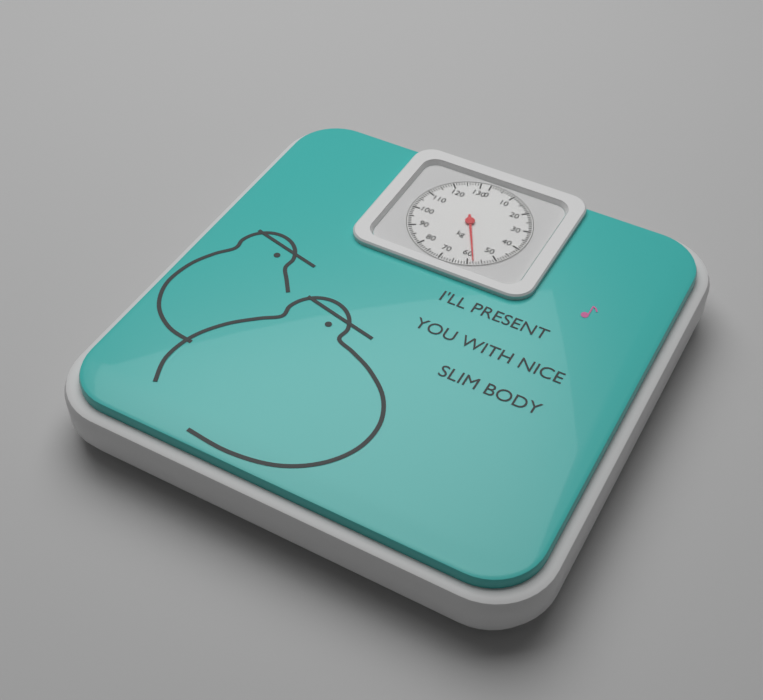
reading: 58 kg
